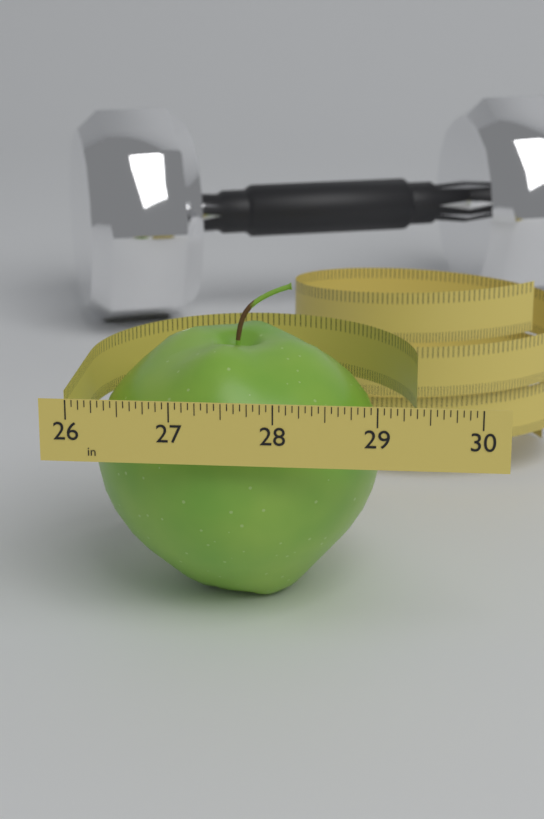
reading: 29.0000 in
